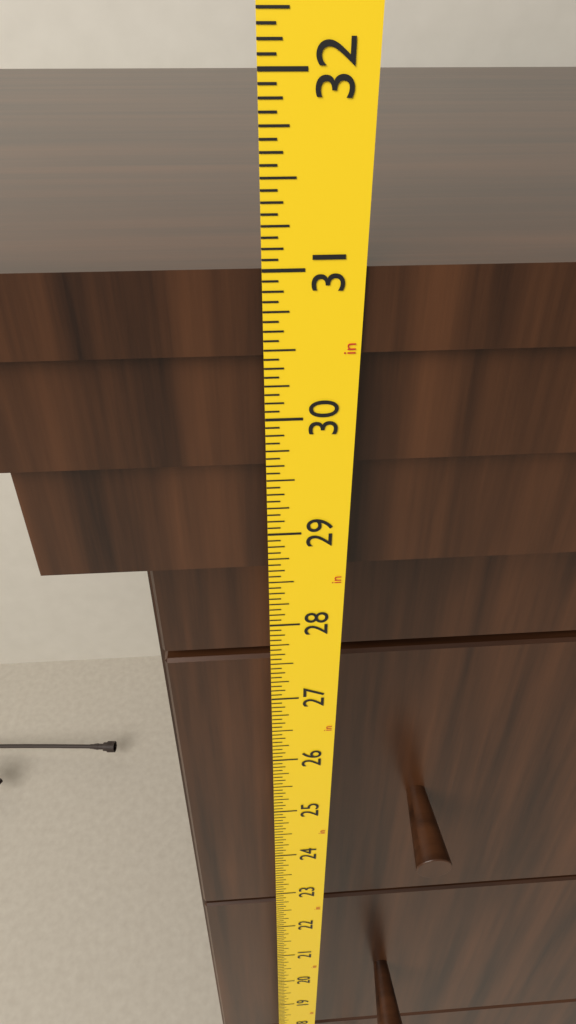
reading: 31.0000 in
